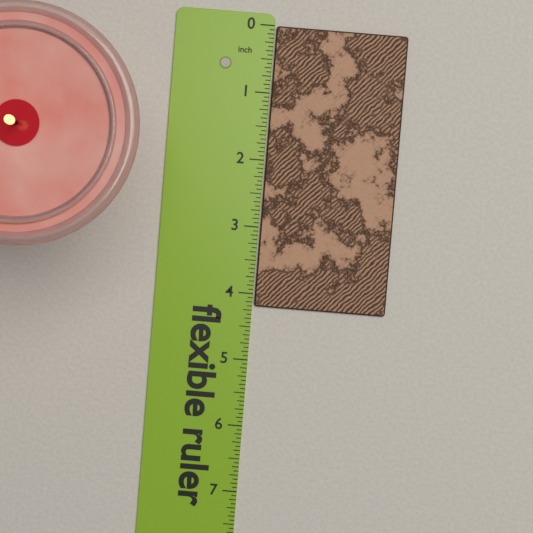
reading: 4.1875 in
